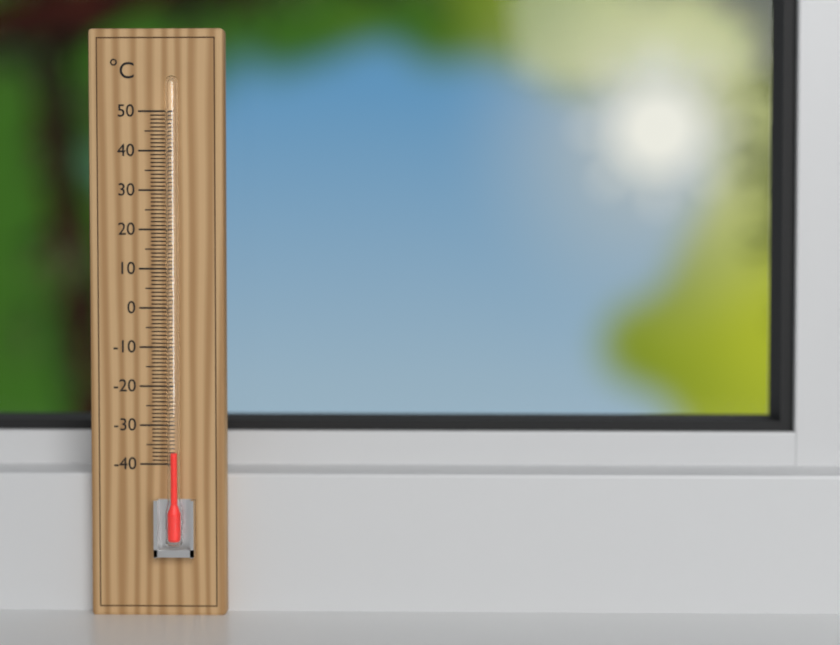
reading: -37 °C
